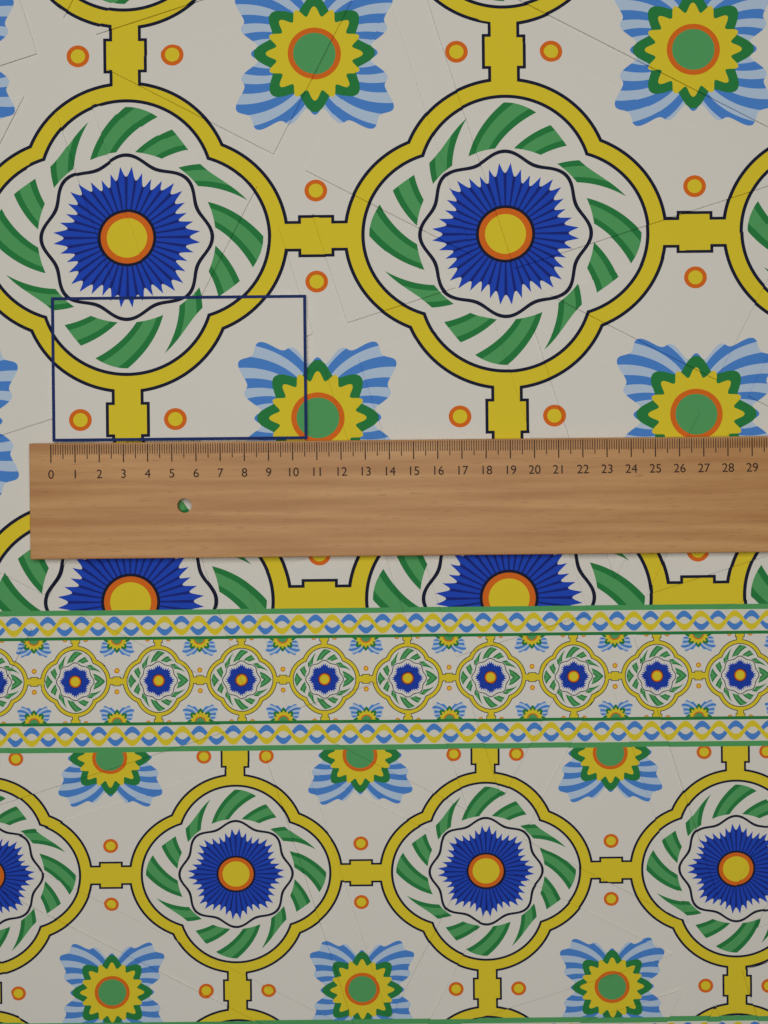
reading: 10.6 (no unit)
